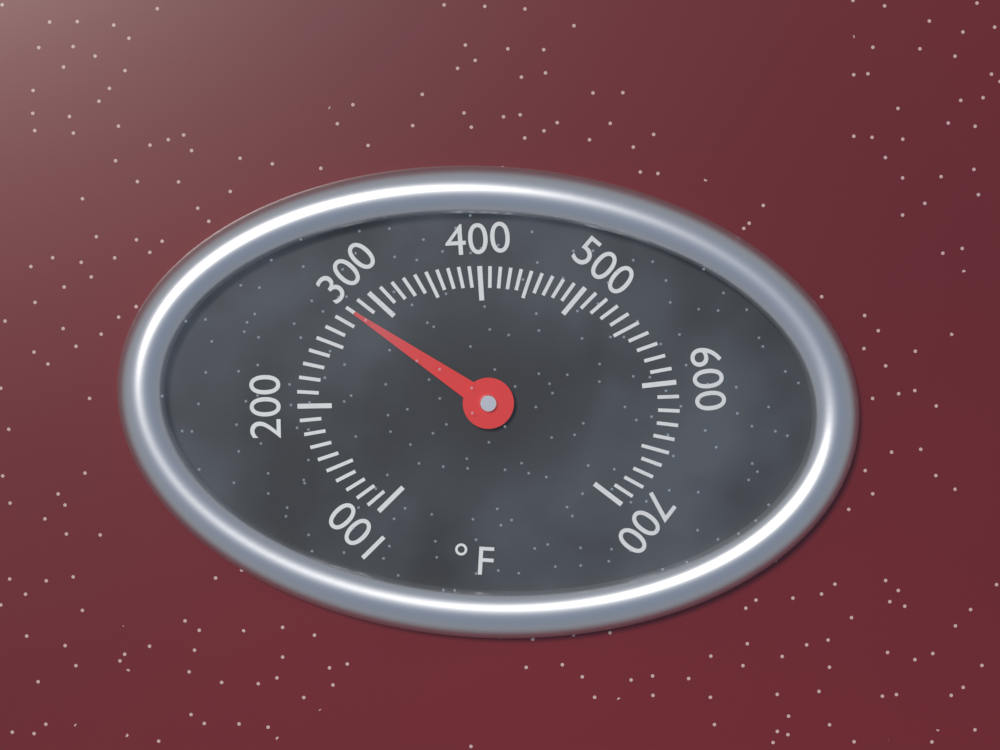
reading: 280 °F
